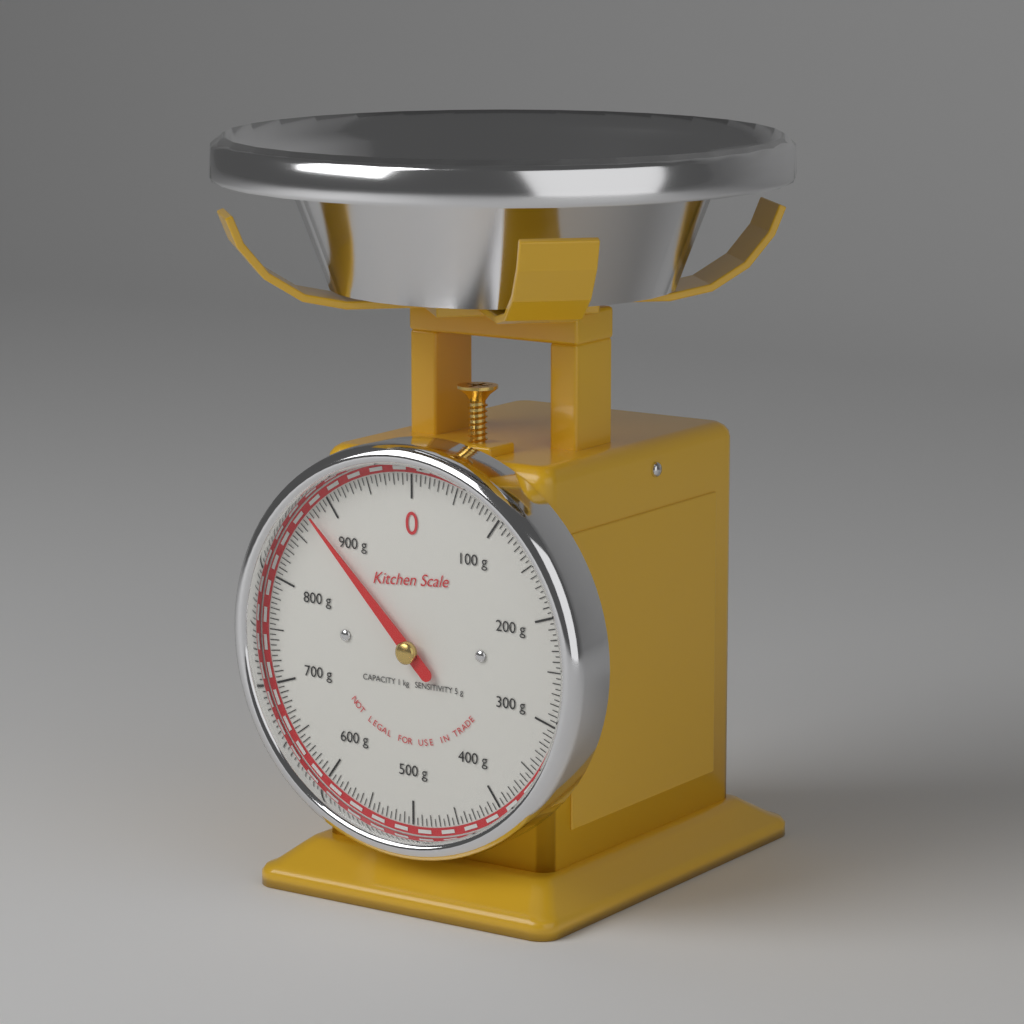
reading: 875 g
